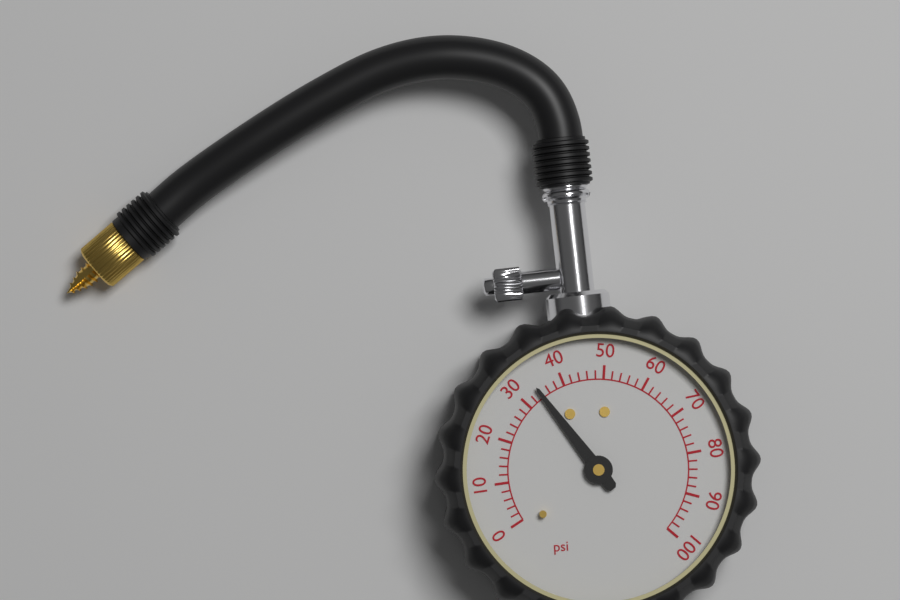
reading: 34 psi
